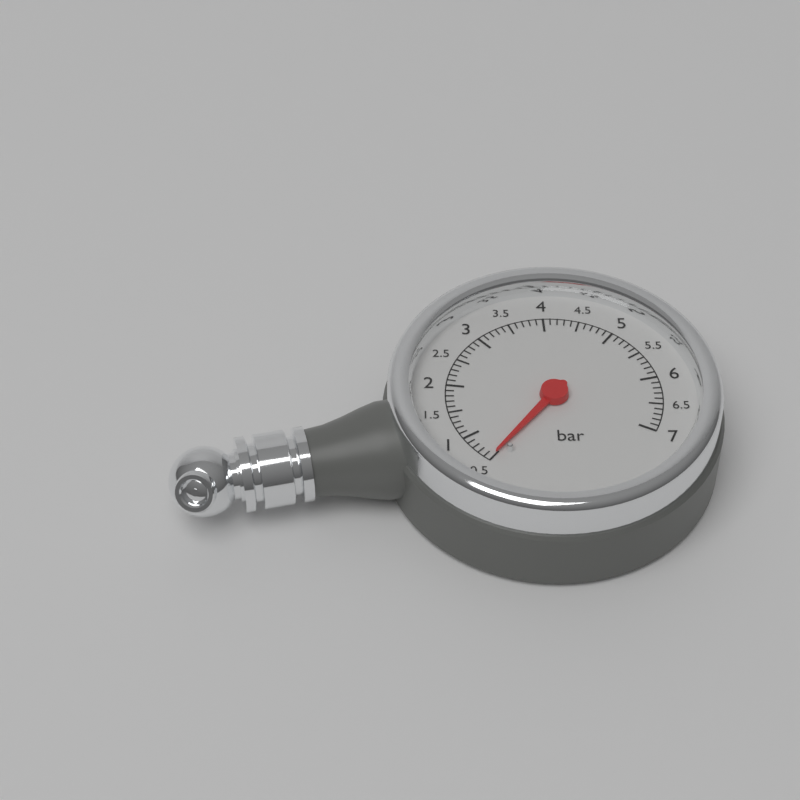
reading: 0.5 bar
